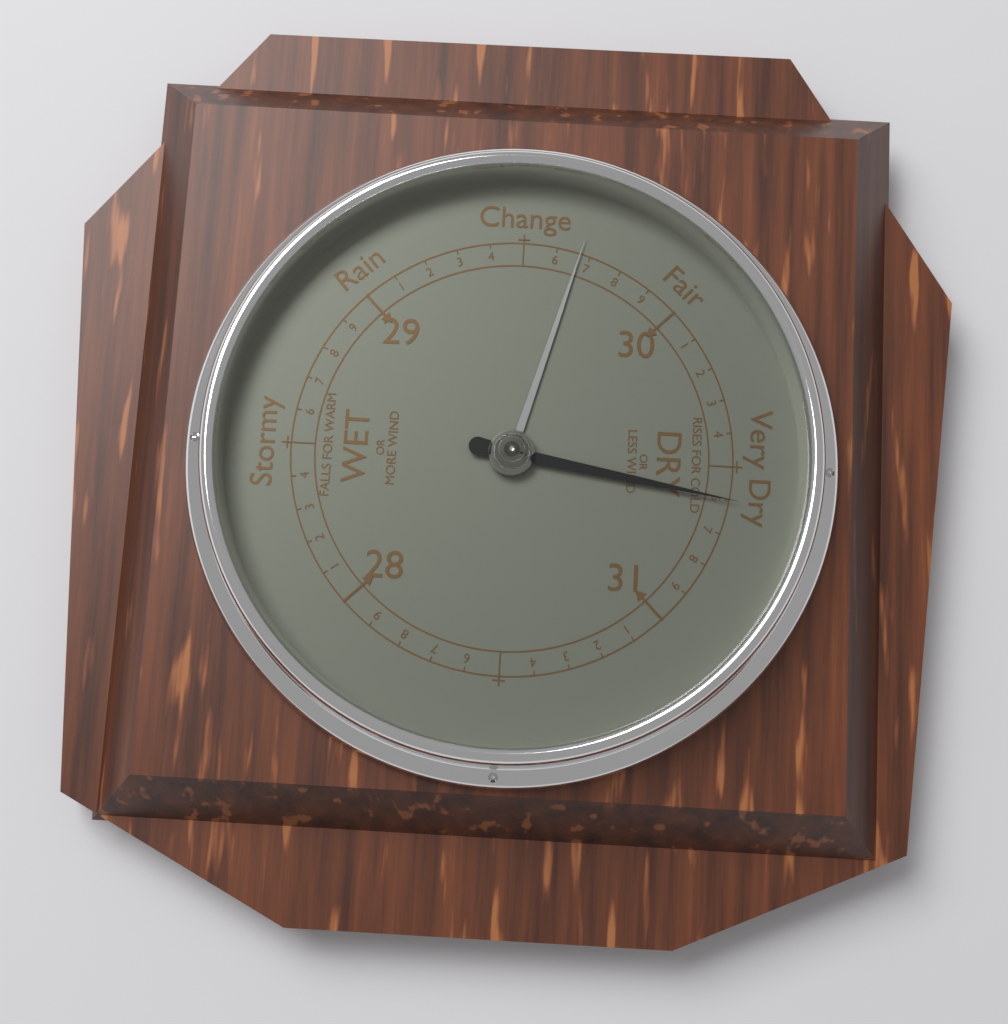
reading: 30.6 inHg
